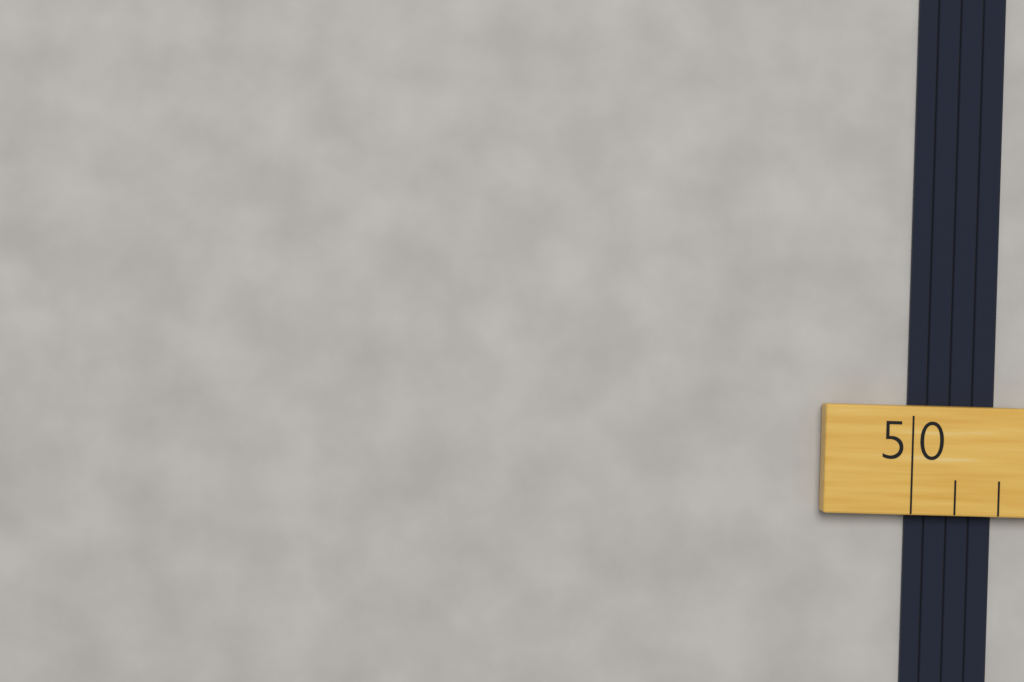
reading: 52 (no unit)
